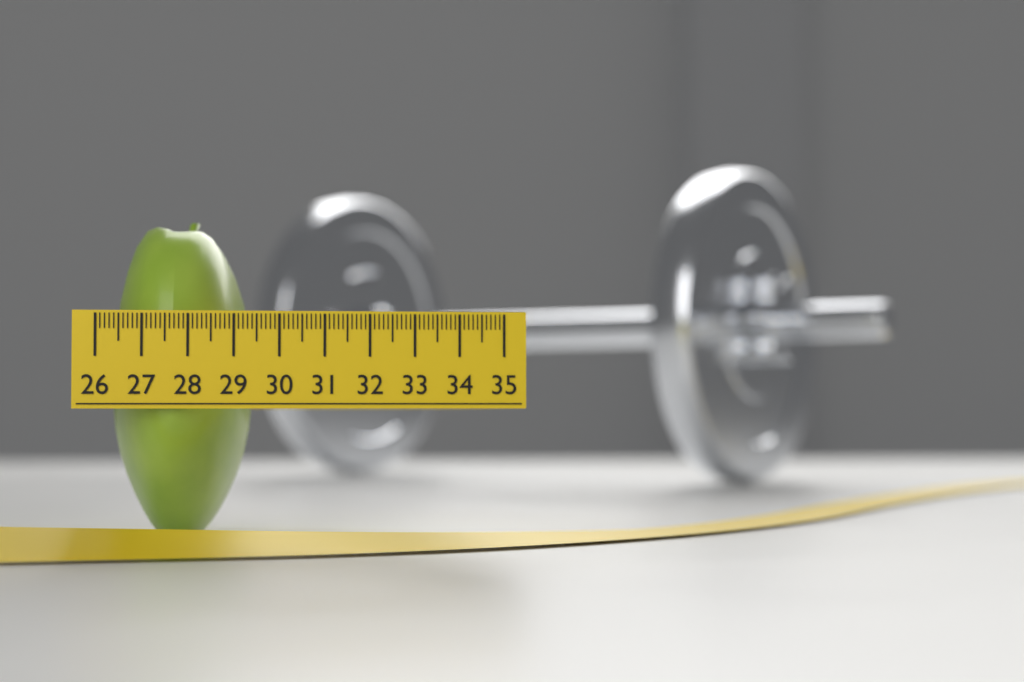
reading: 29.3 (no unit)
